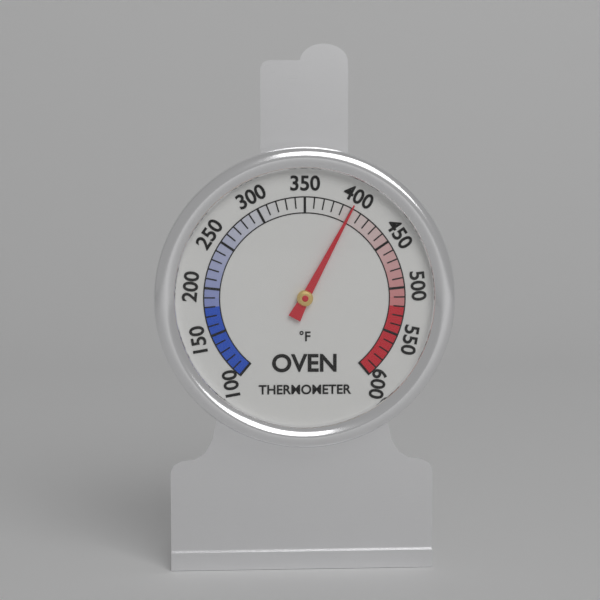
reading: 400 °F
